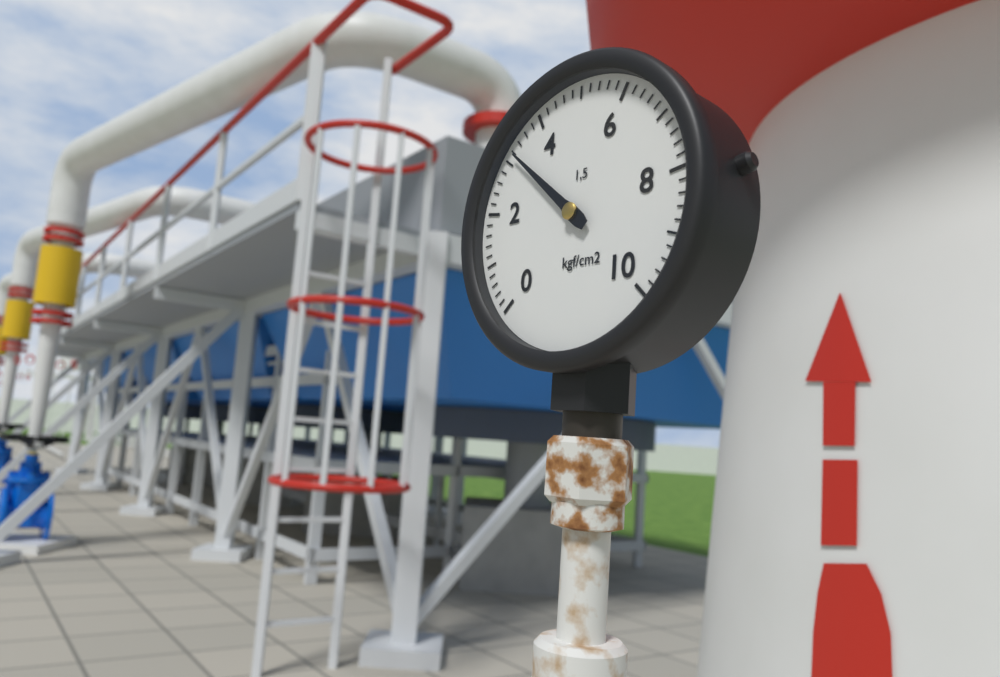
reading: 3.2 kgf/cm²
